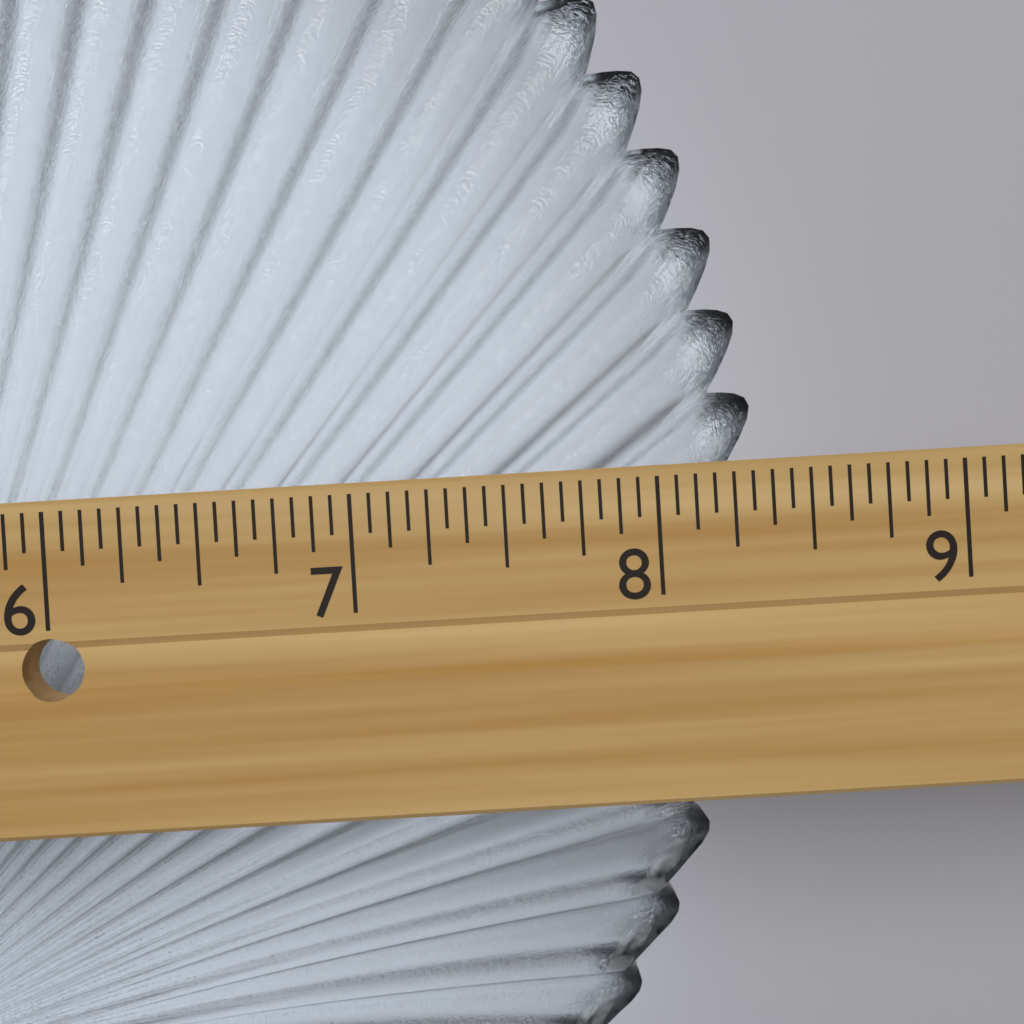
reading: 8.3750 in
